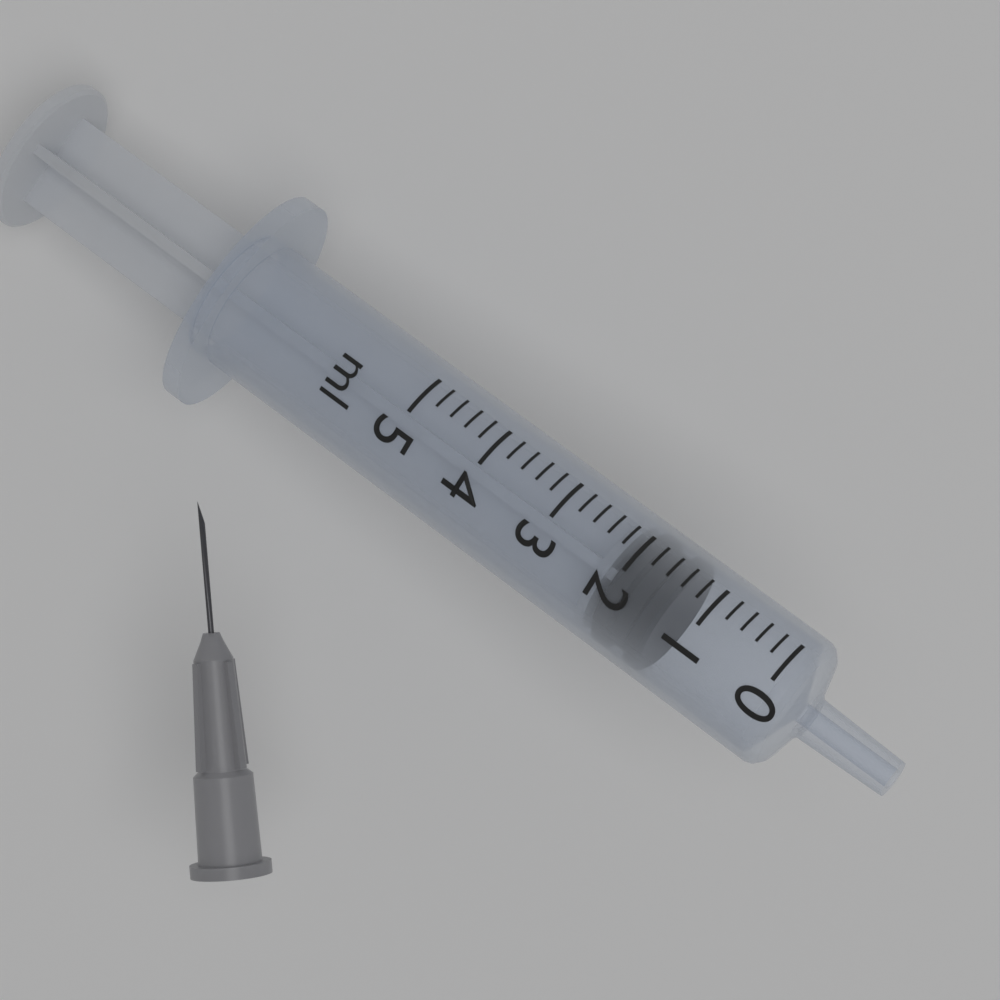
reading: 1.4 ml
